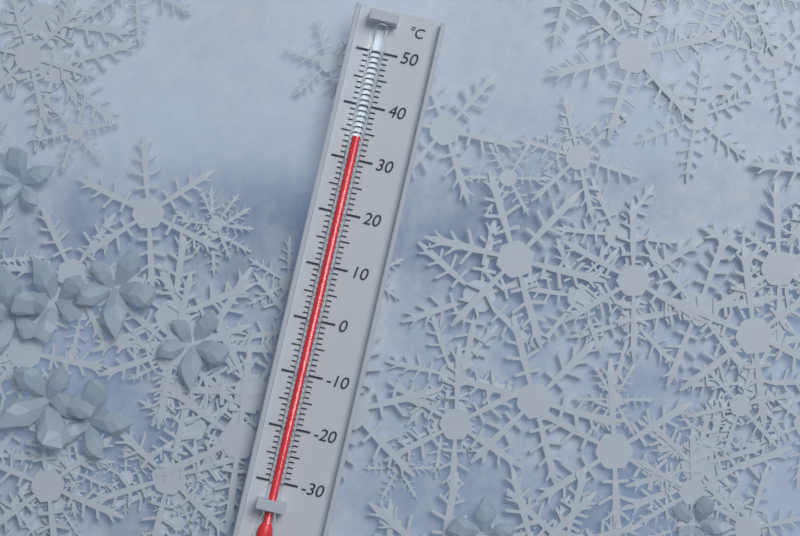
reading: 34 °C
